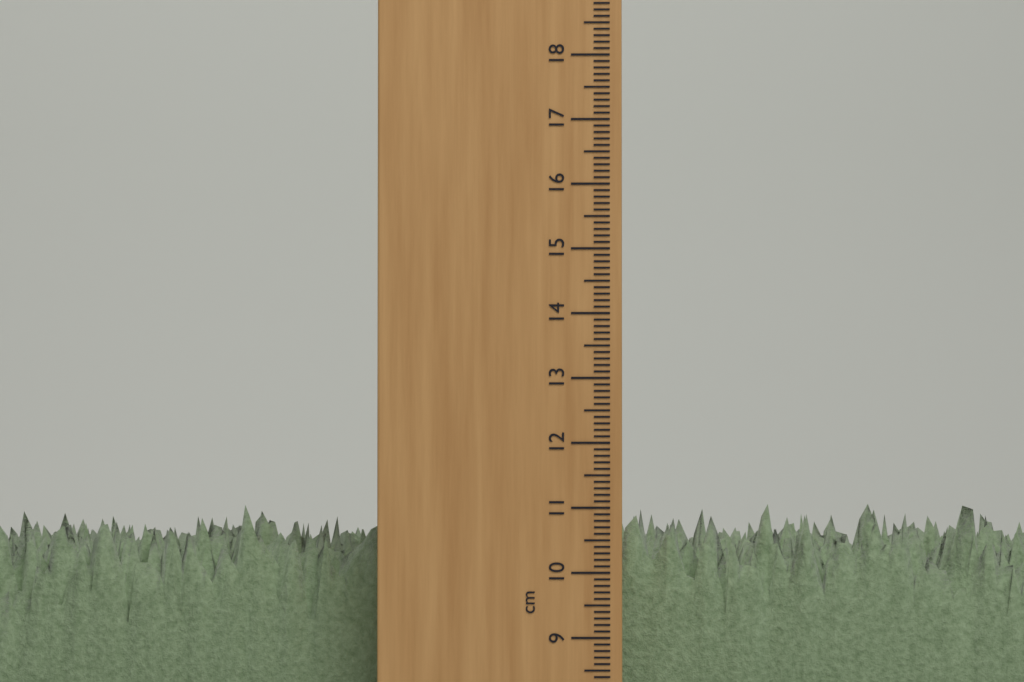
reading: 11.1 cm
